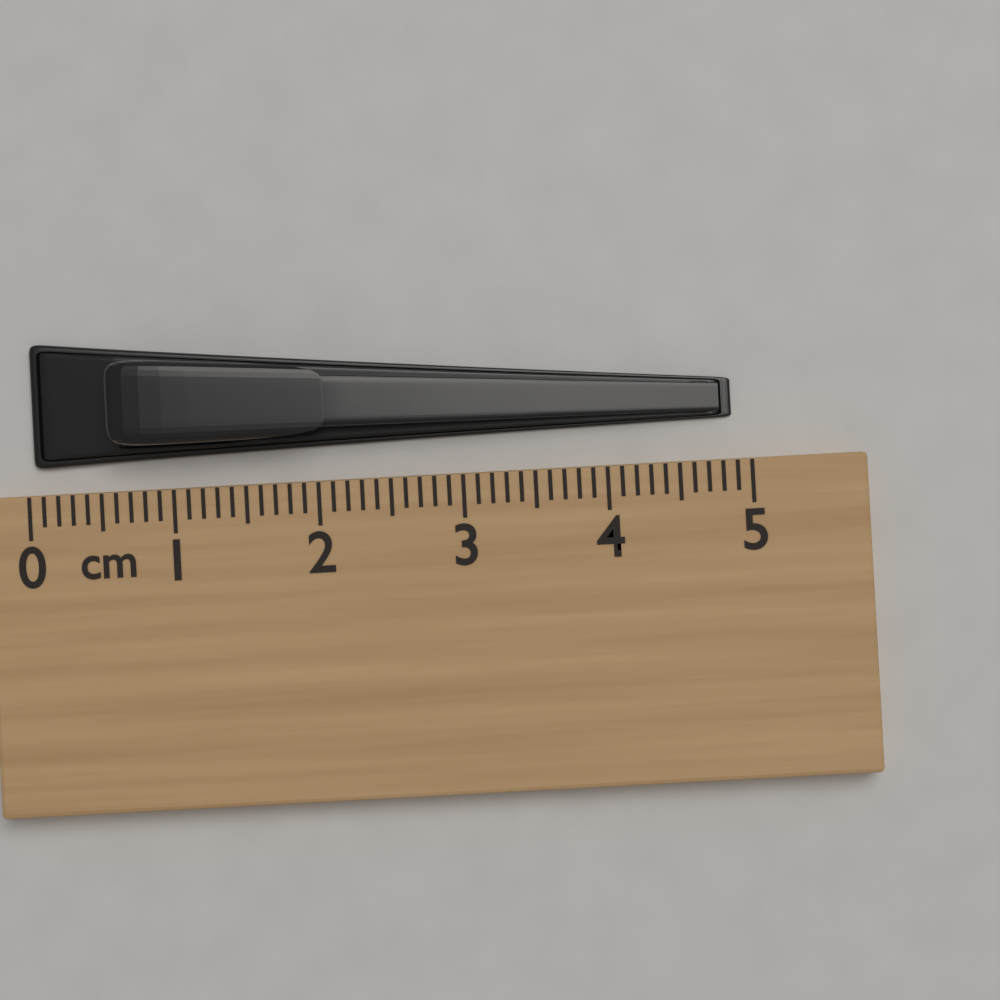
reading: 4.9 cm
